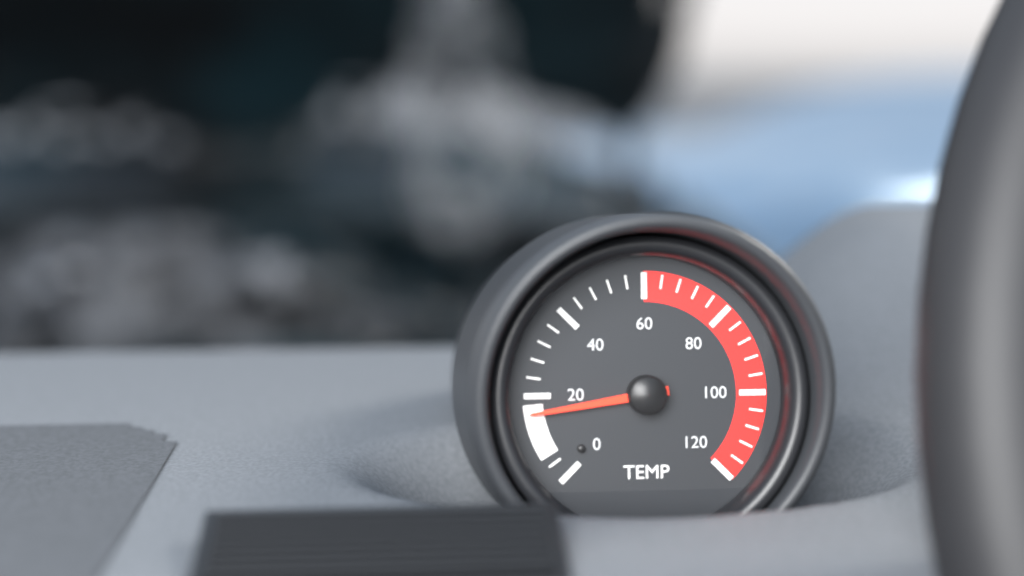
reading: 16 (no unit)
